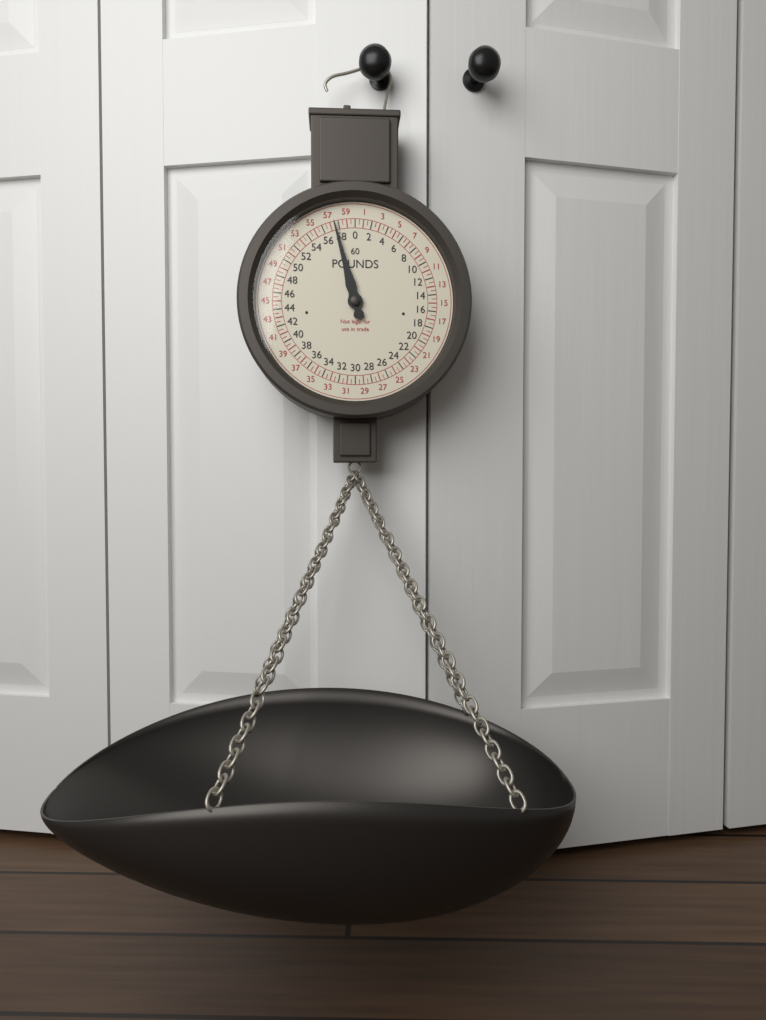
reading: 57.5 lb
